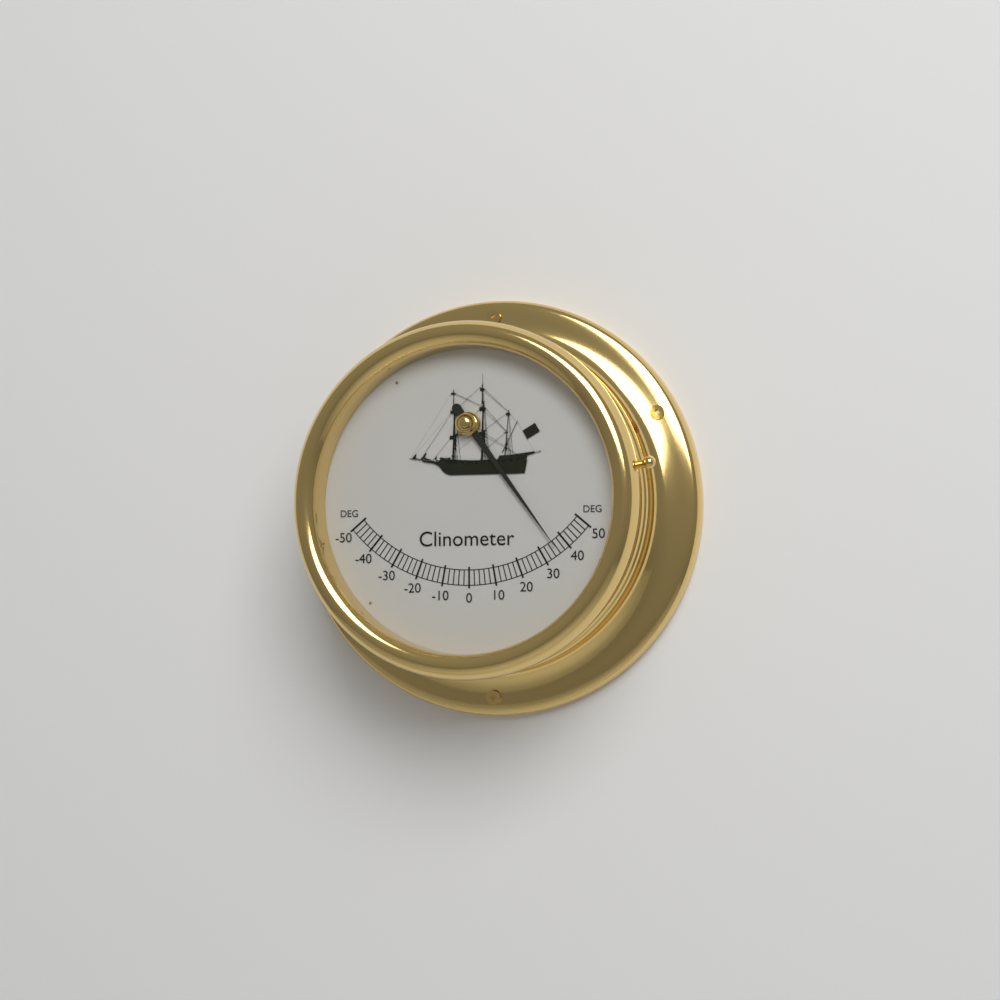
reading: 36 deg
